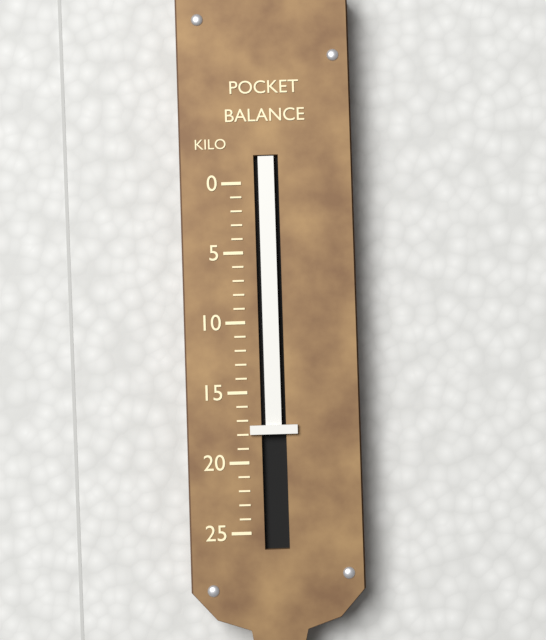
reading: 18 kg
